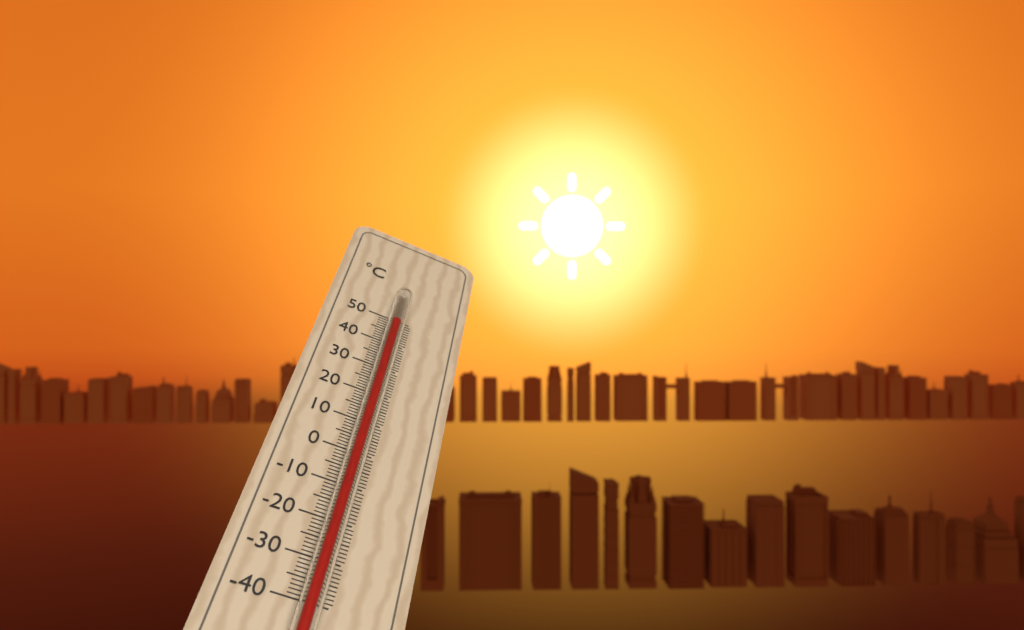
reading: 46 °C
